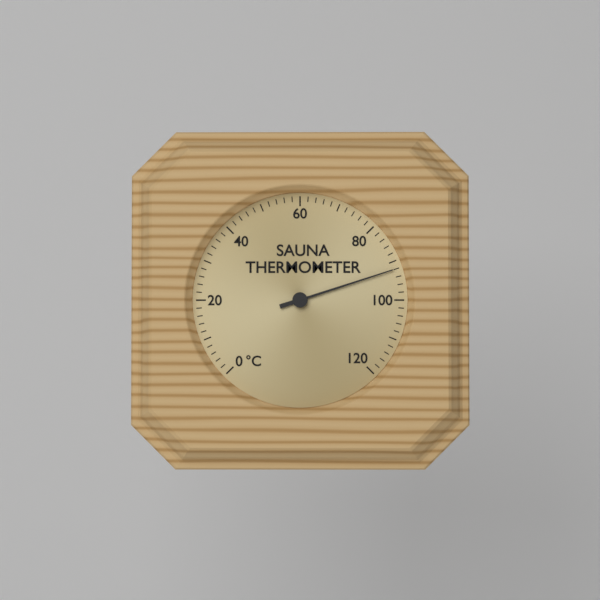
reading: 92 °C
